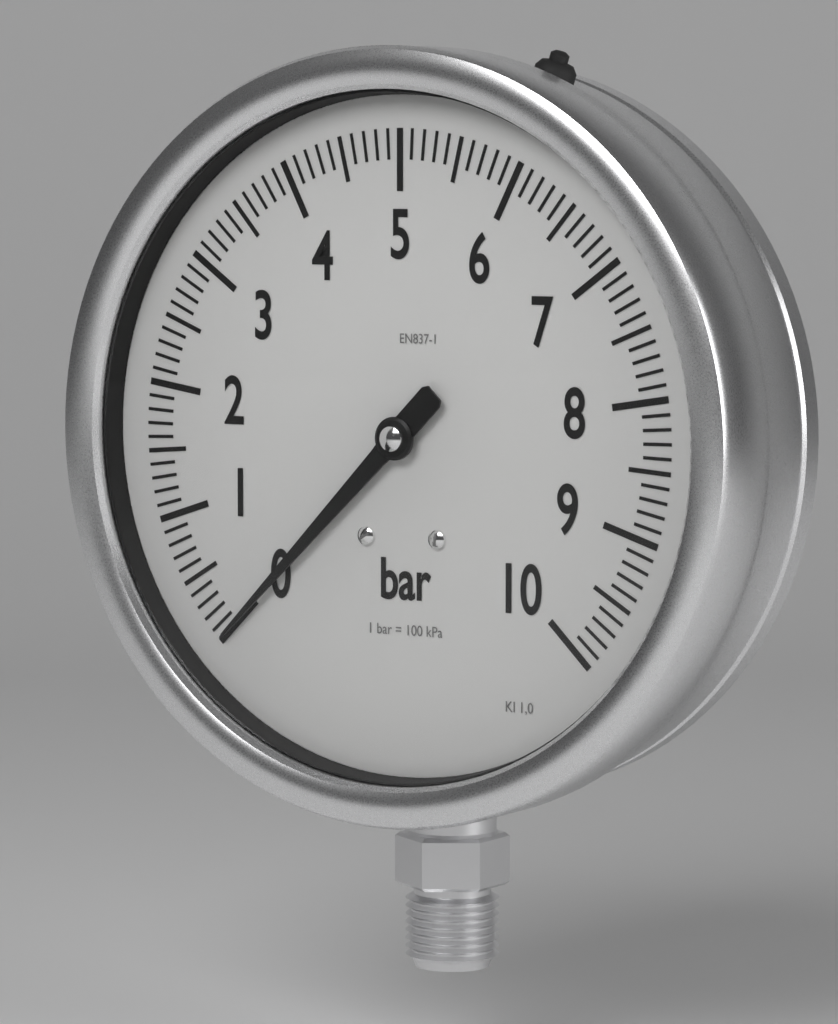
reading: 0.0 bar
